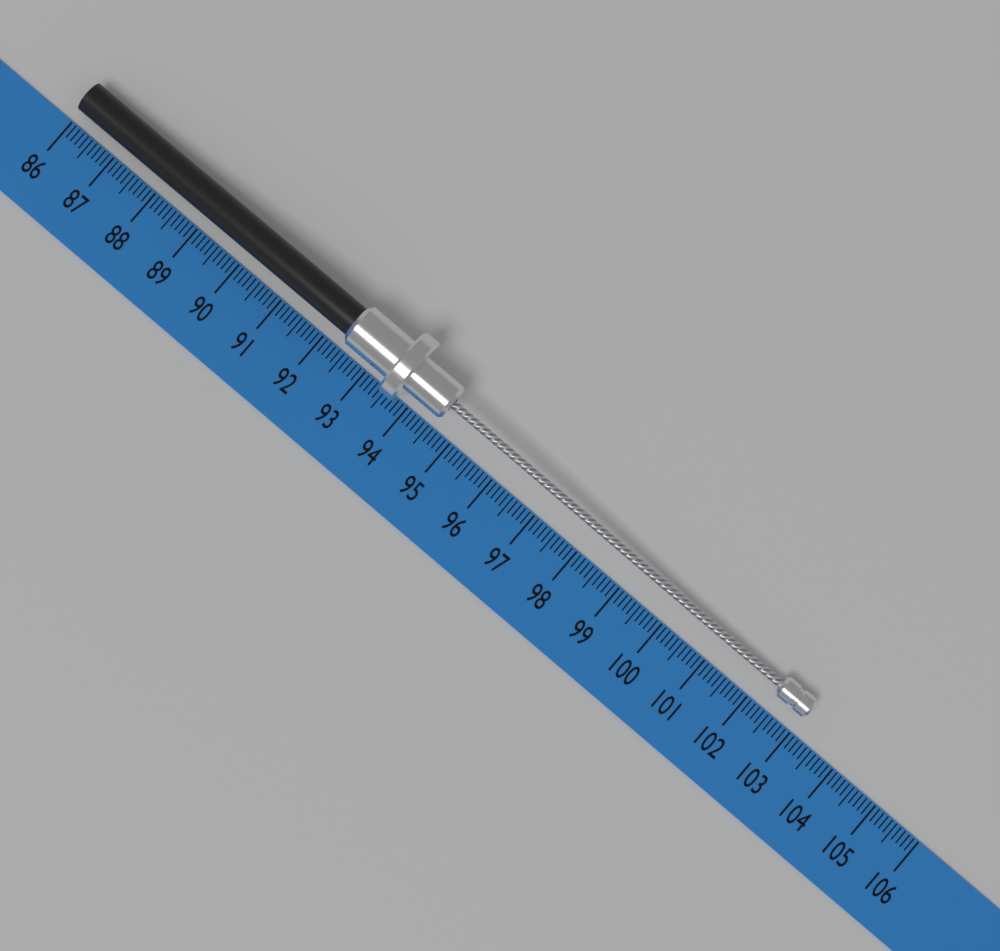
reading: 103.0 (no unit)
